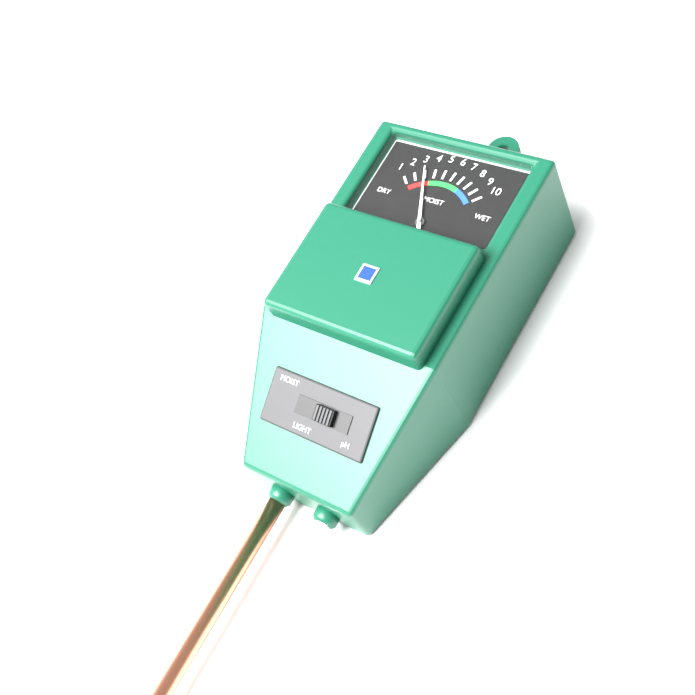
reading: 3 (no unit)
